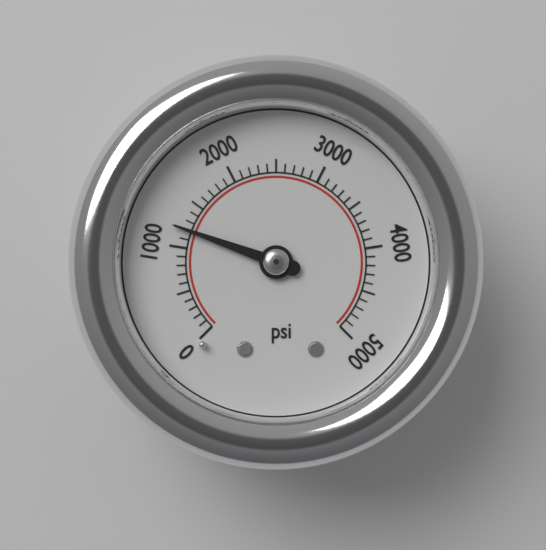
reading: 1200 psi
